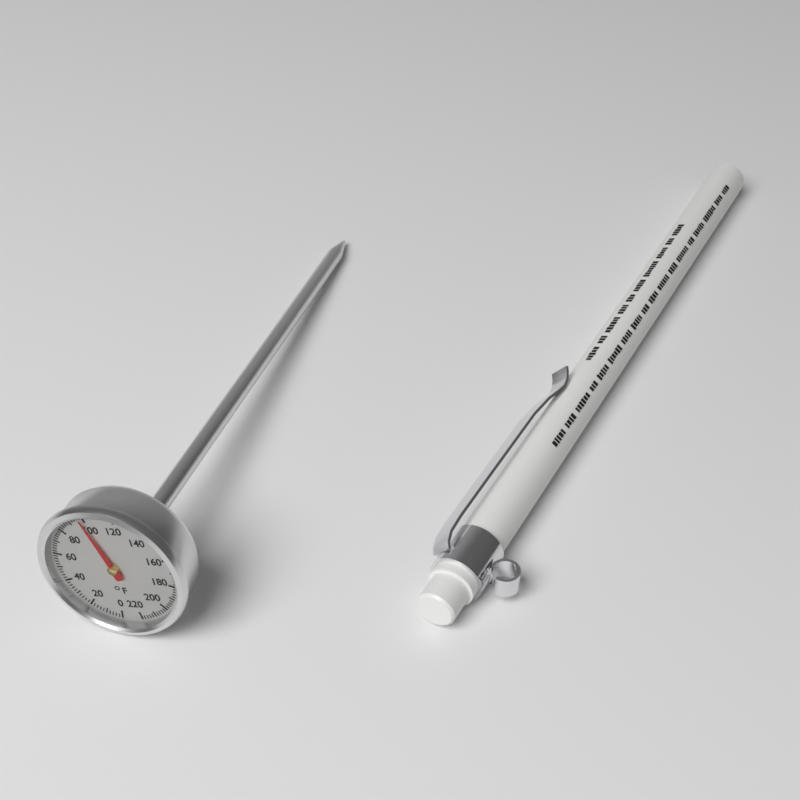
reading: 98 °F
